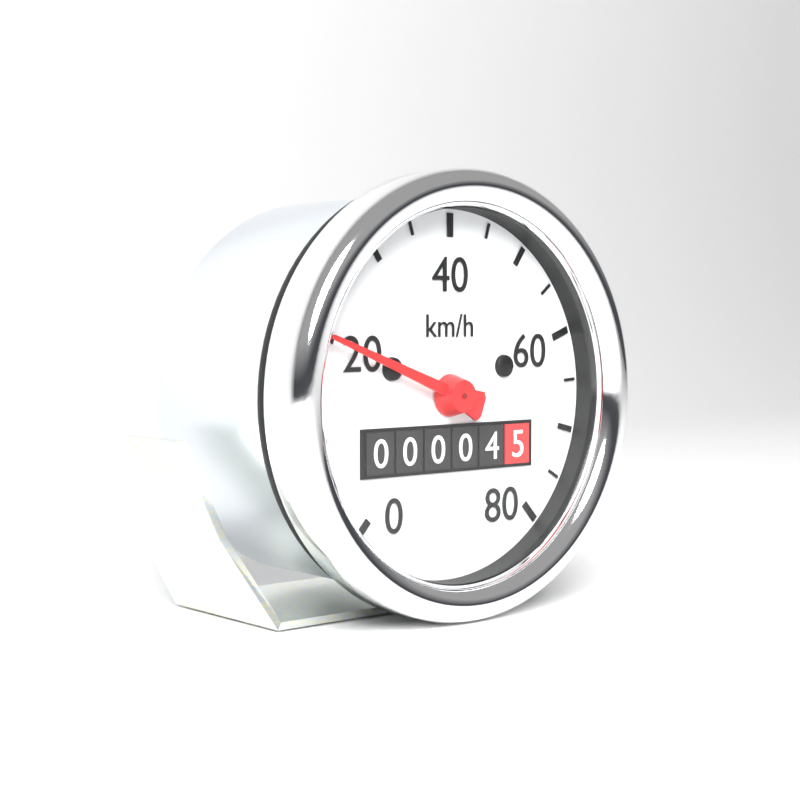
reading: 20 km/h
